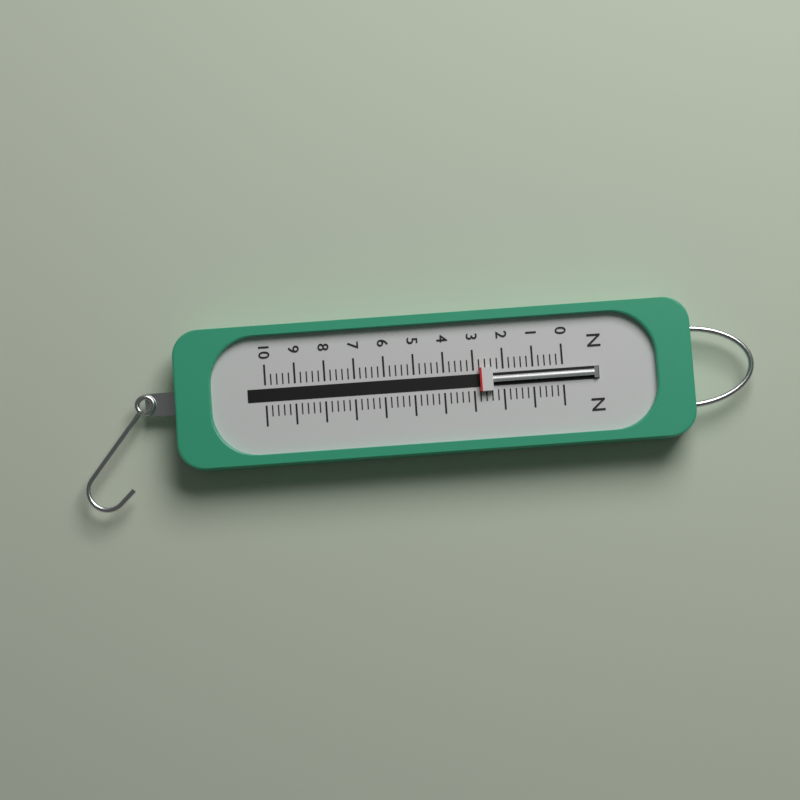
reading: 2.8 N
